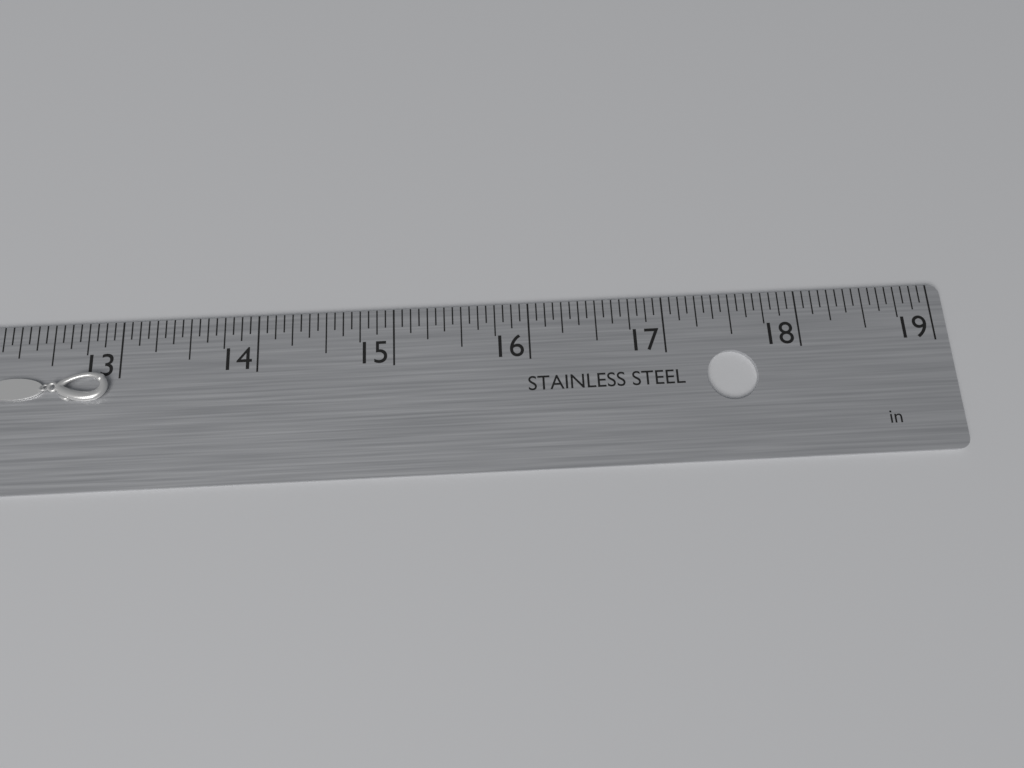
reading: 12.9375 in
